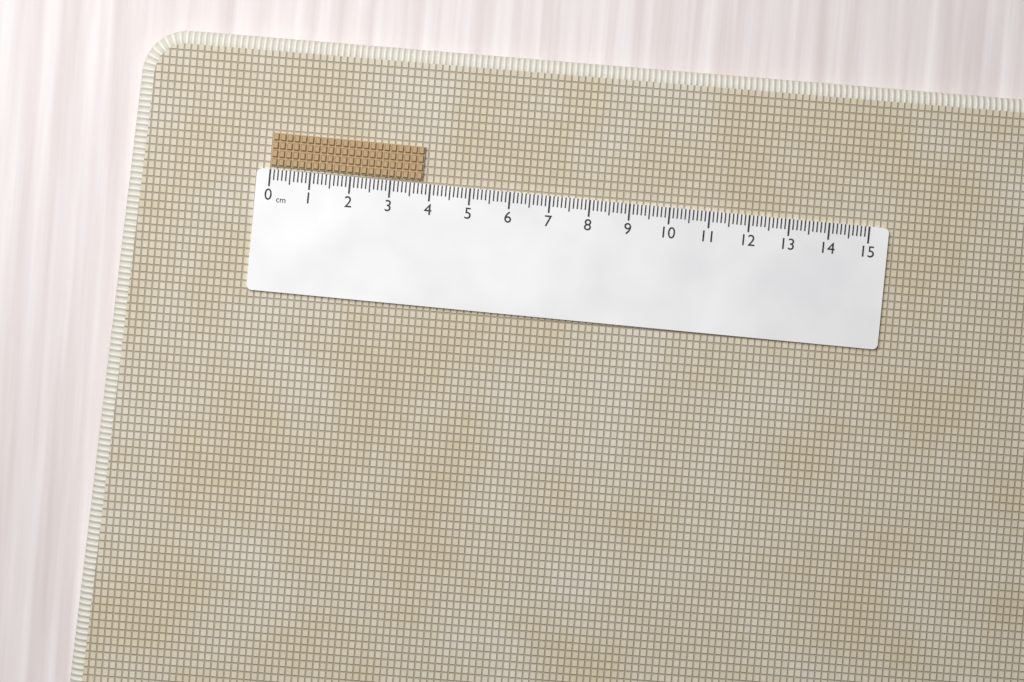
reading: 3.8 cm
